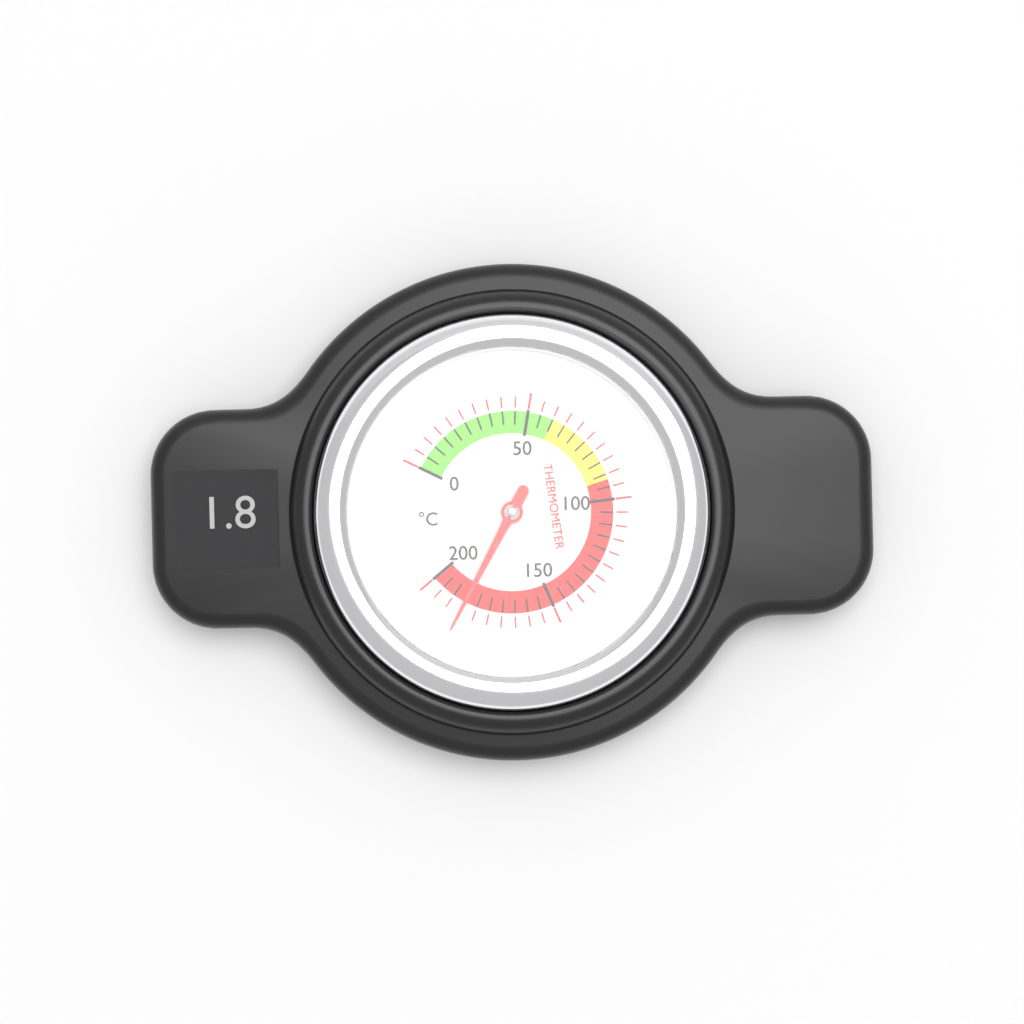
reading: 185 °C
